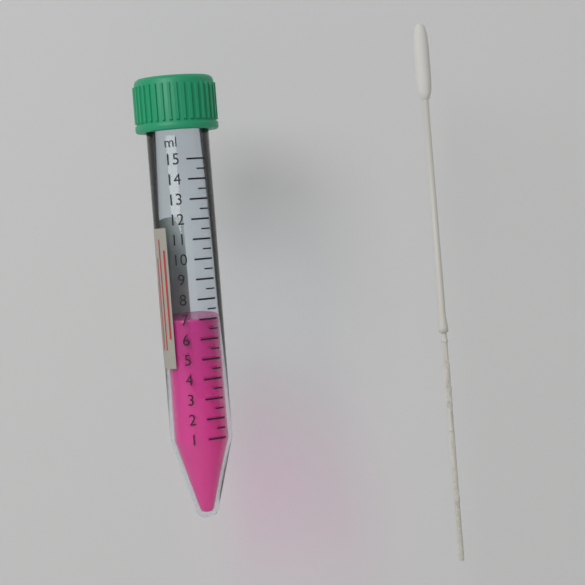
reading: 7.0 ml
